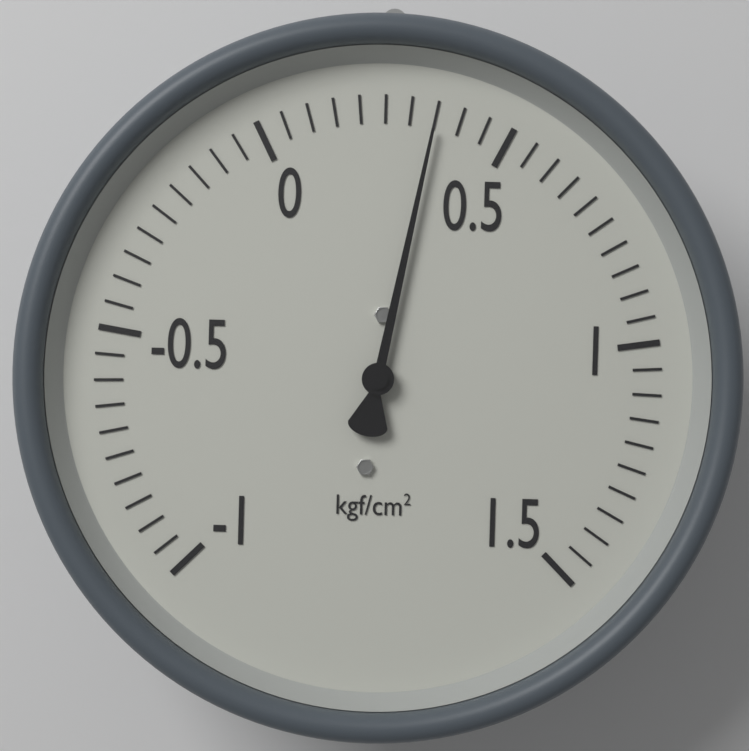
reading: 0.35 kgf/cm²
